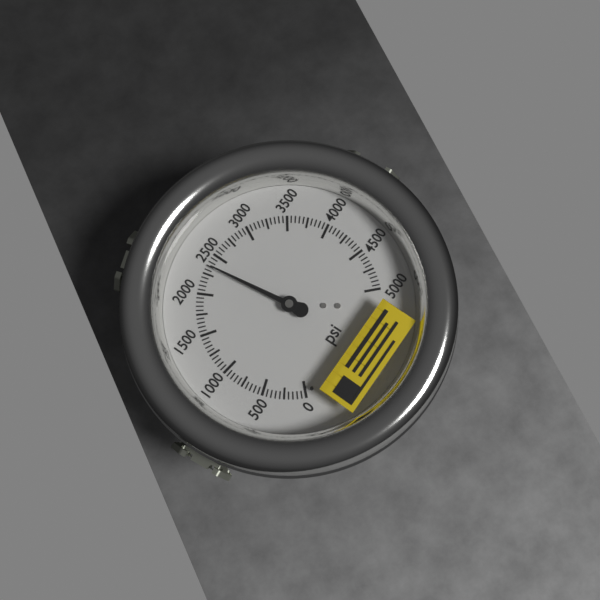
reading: 2350 psi
